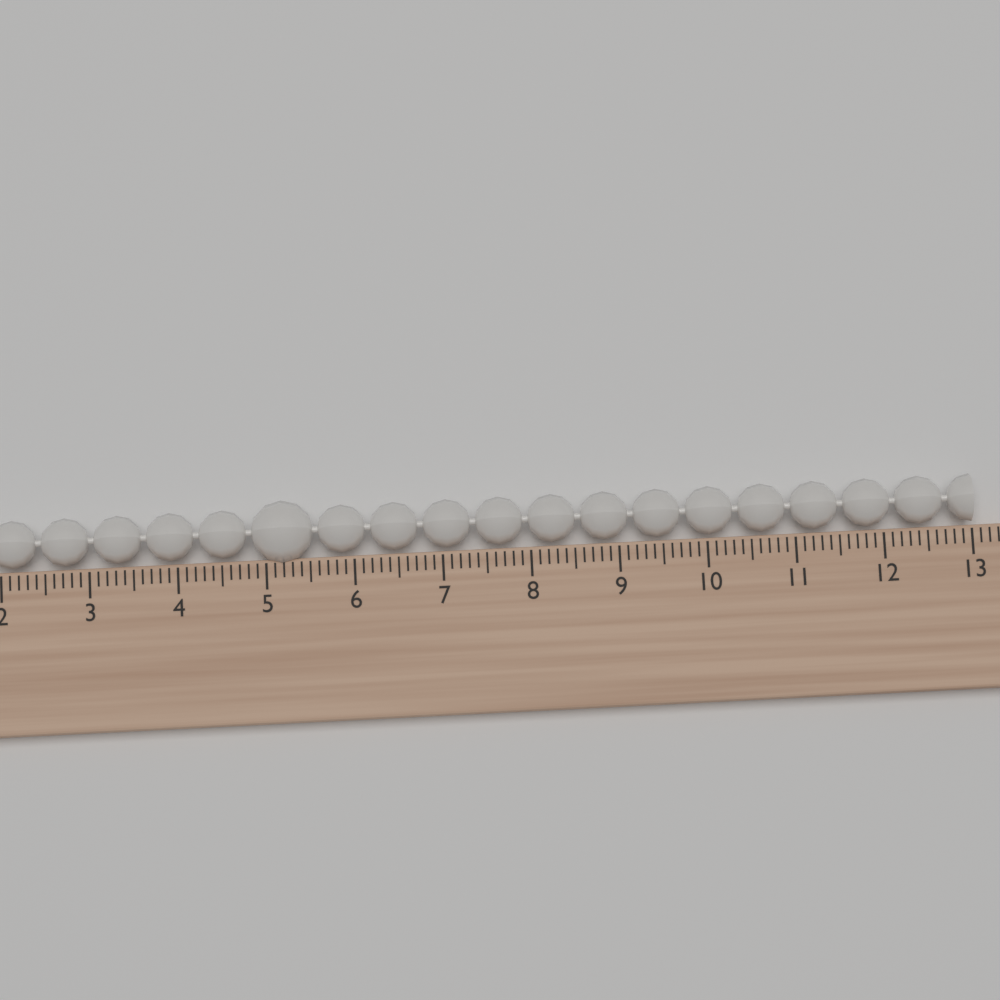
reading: 13.0 (no unit)
